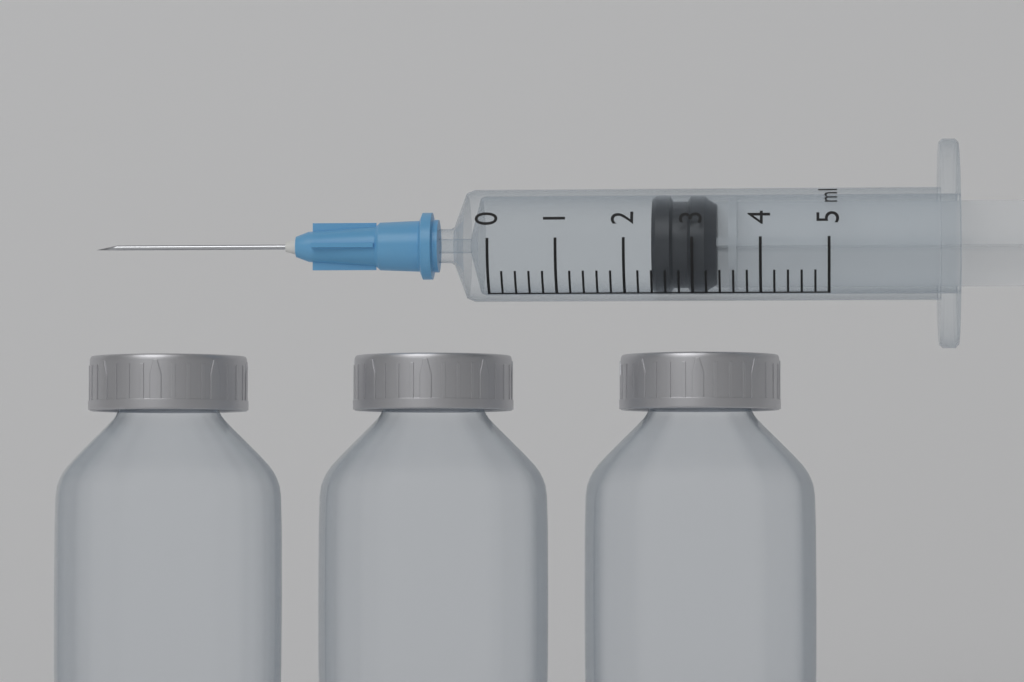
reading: 2.4 ml
